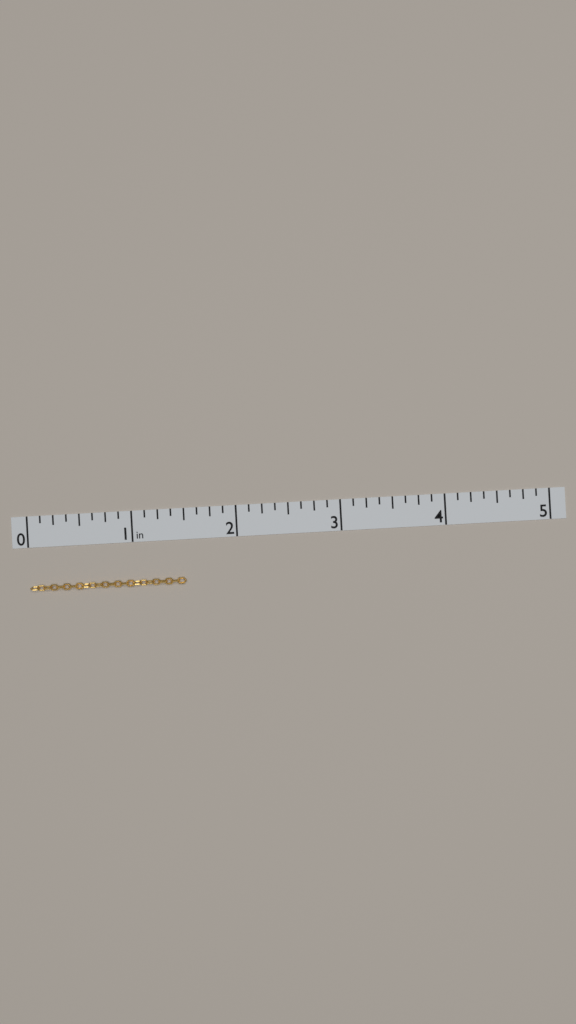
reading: 1.500 in
